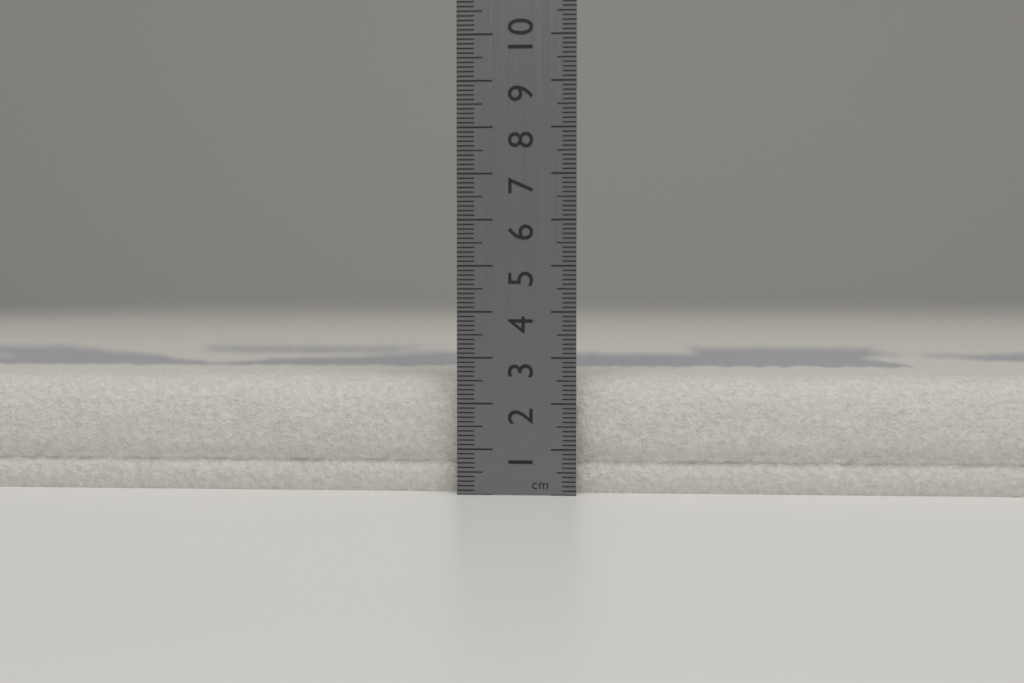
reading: 2.6 cm
